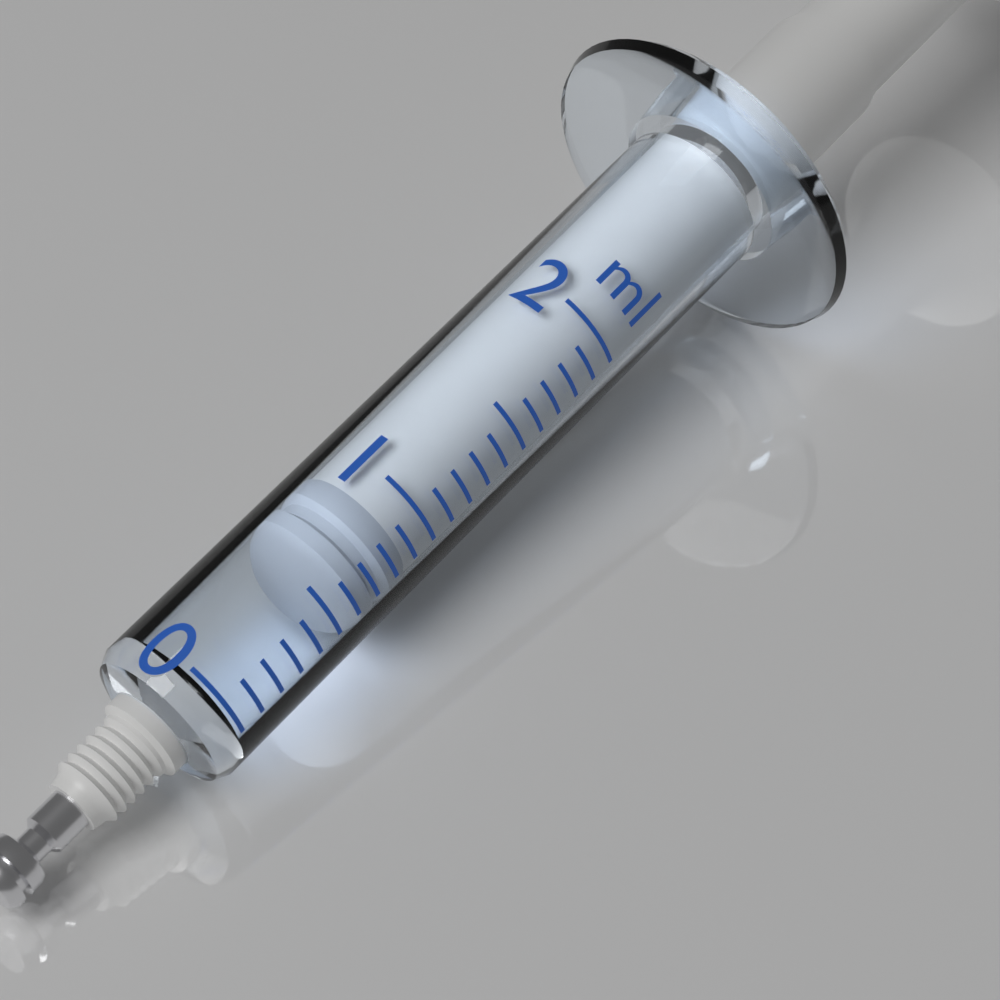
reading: 0.6 ml
